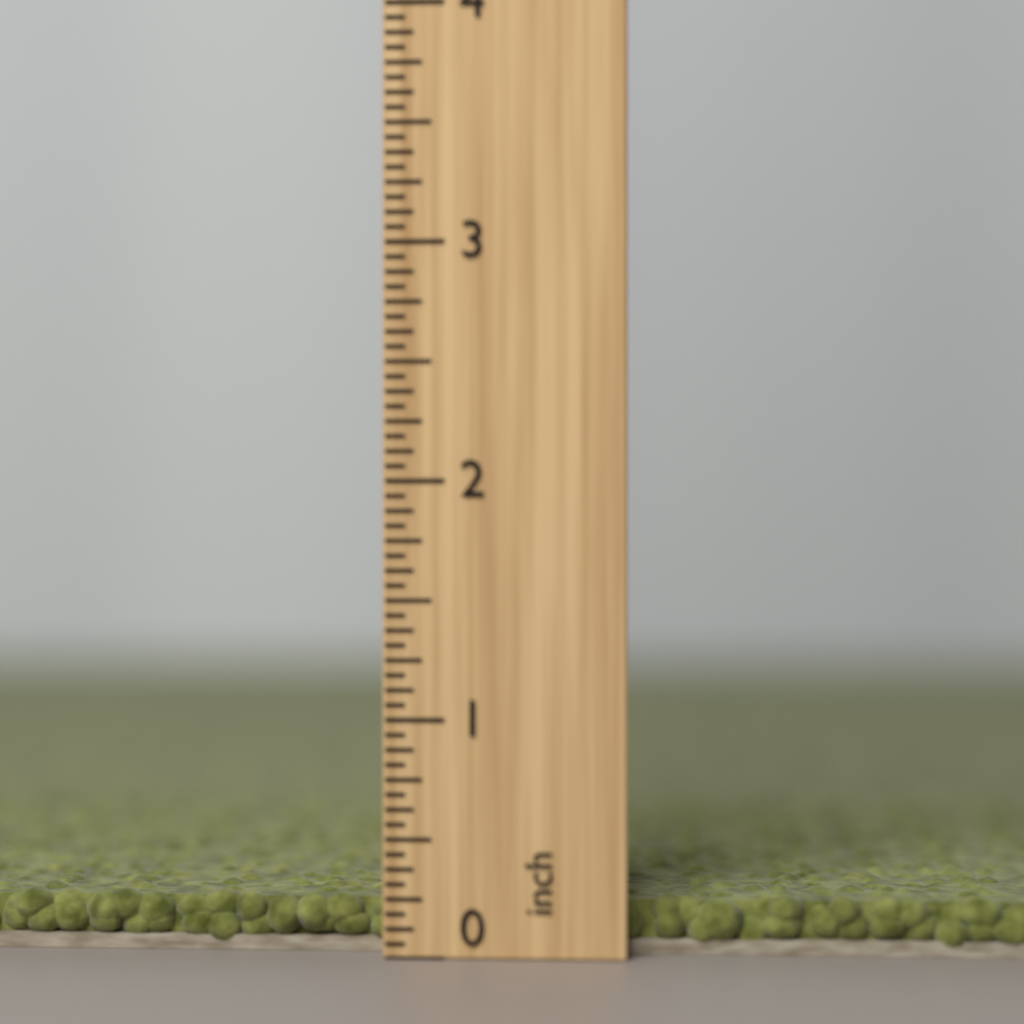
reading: 0.2500 inch
